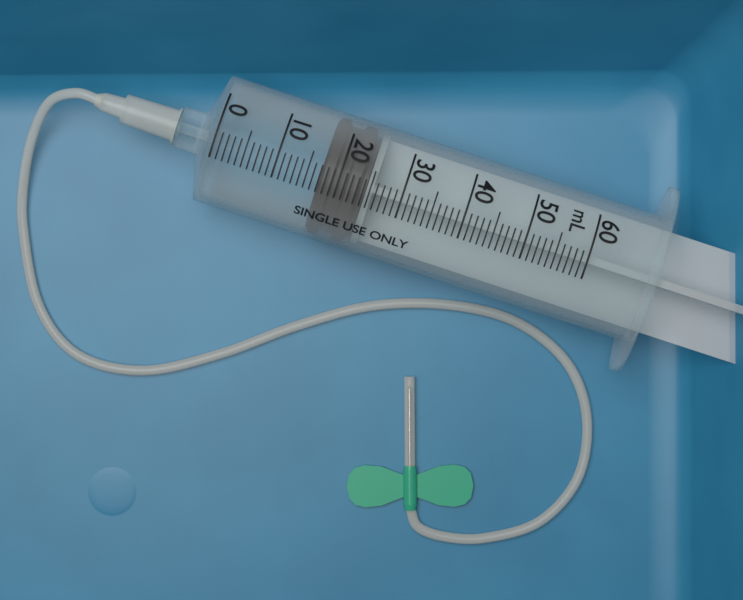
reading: 17 mL
